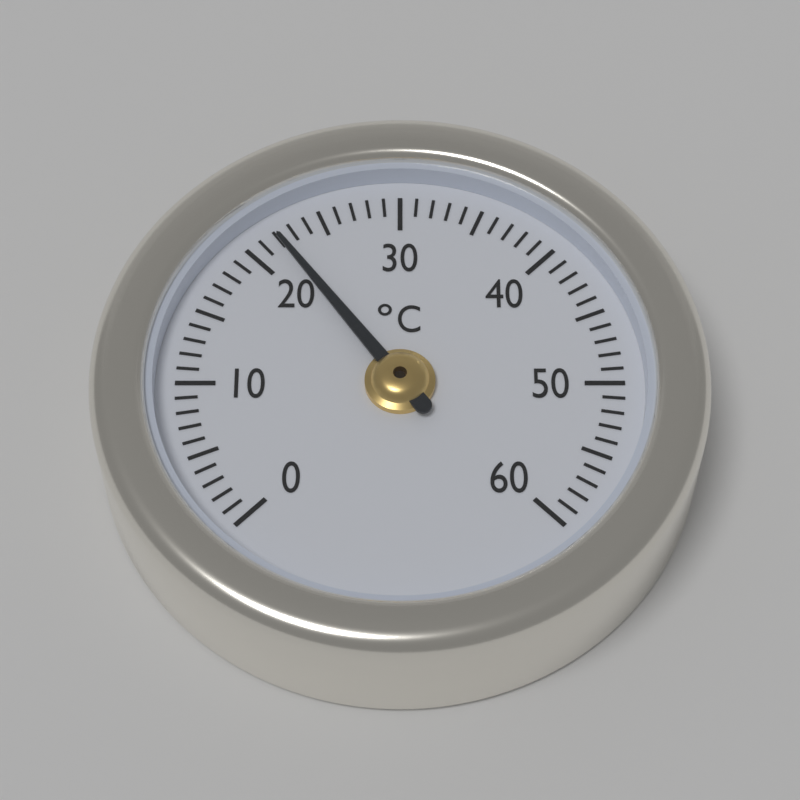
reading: 22 °C
